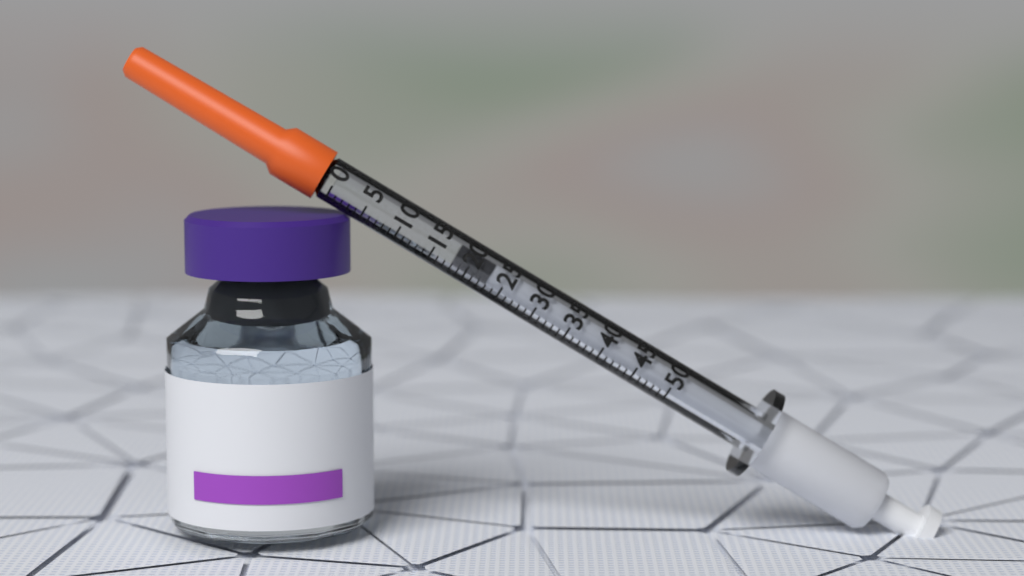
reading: 18 (no unit)
